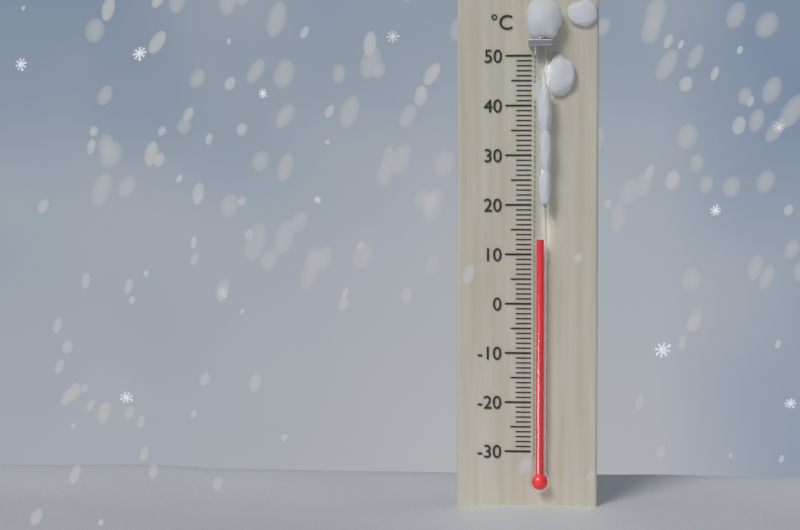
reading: 13 °C
